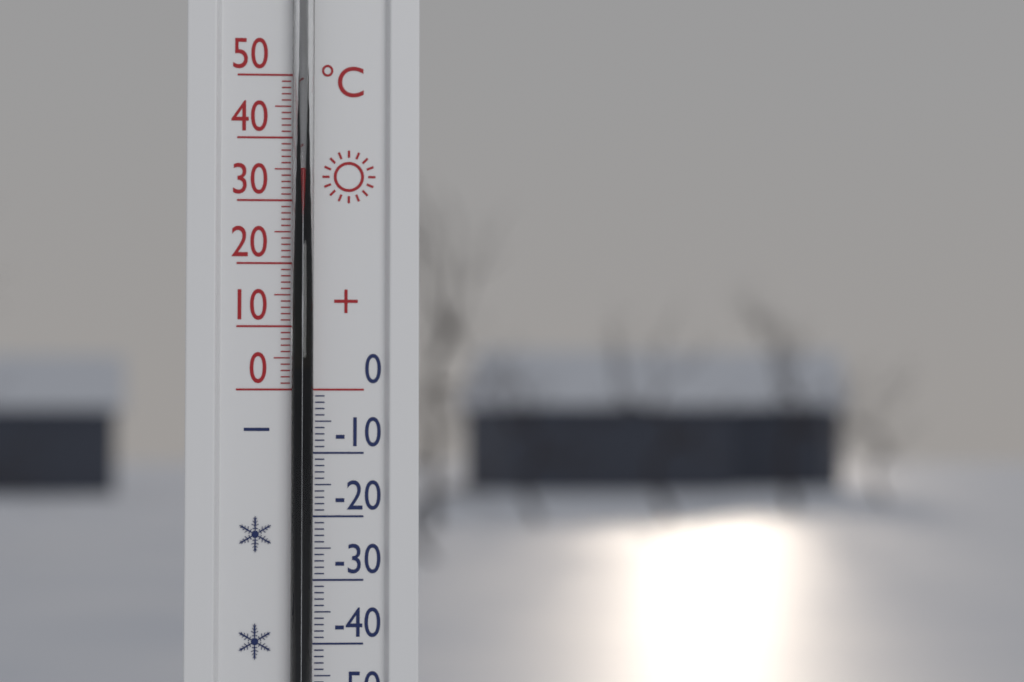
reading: 35 °C
